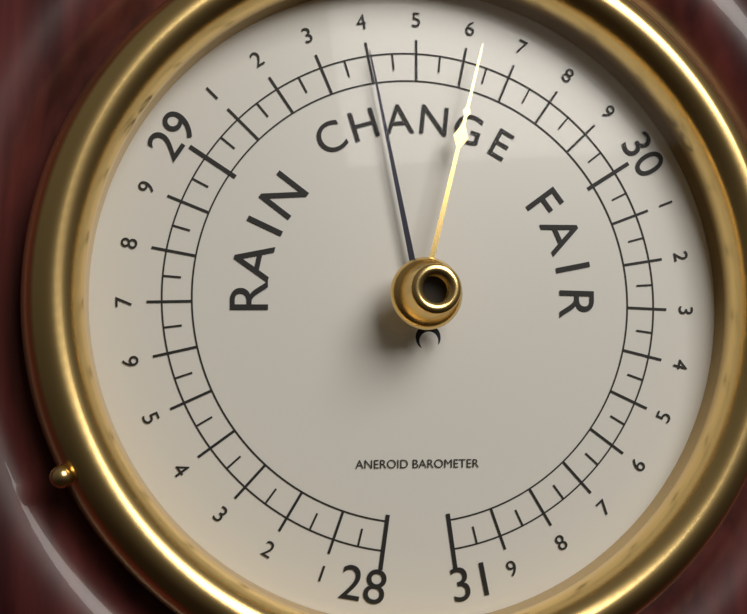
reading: 29.40 (no unit)
